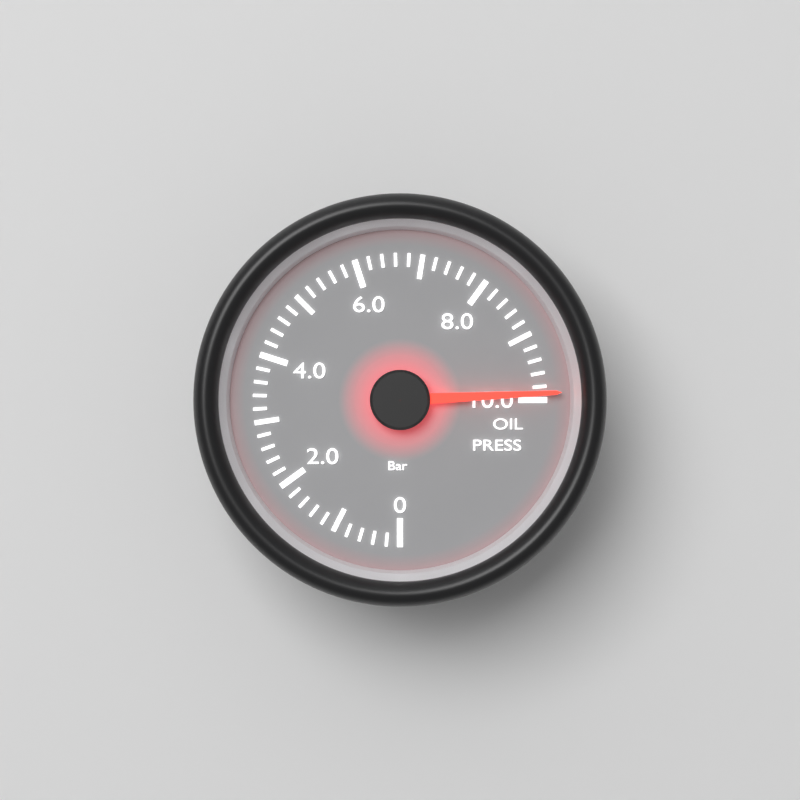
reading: 9.9 bar
